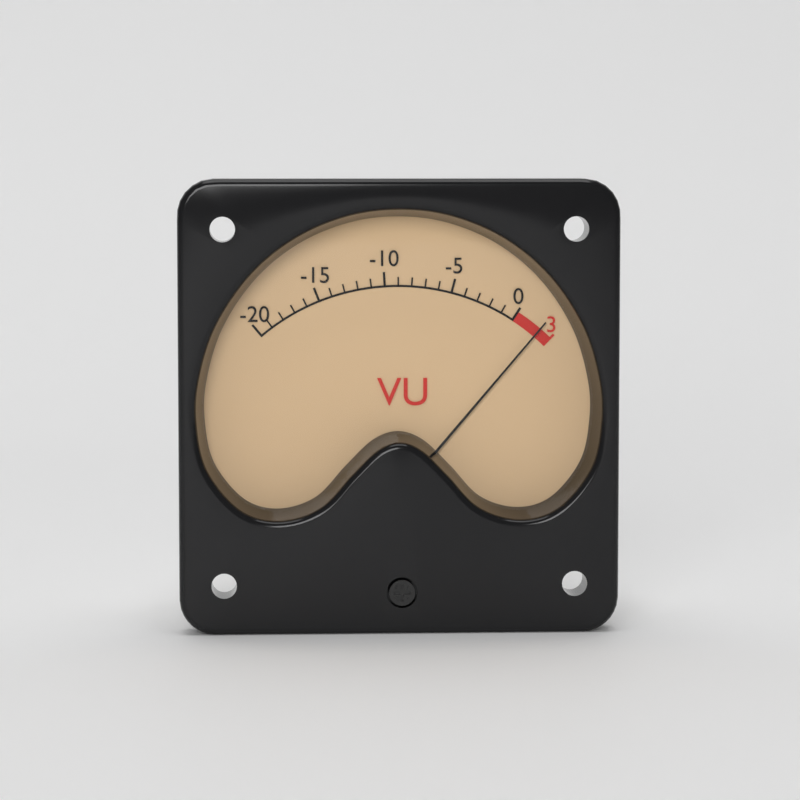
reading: 2 VU
